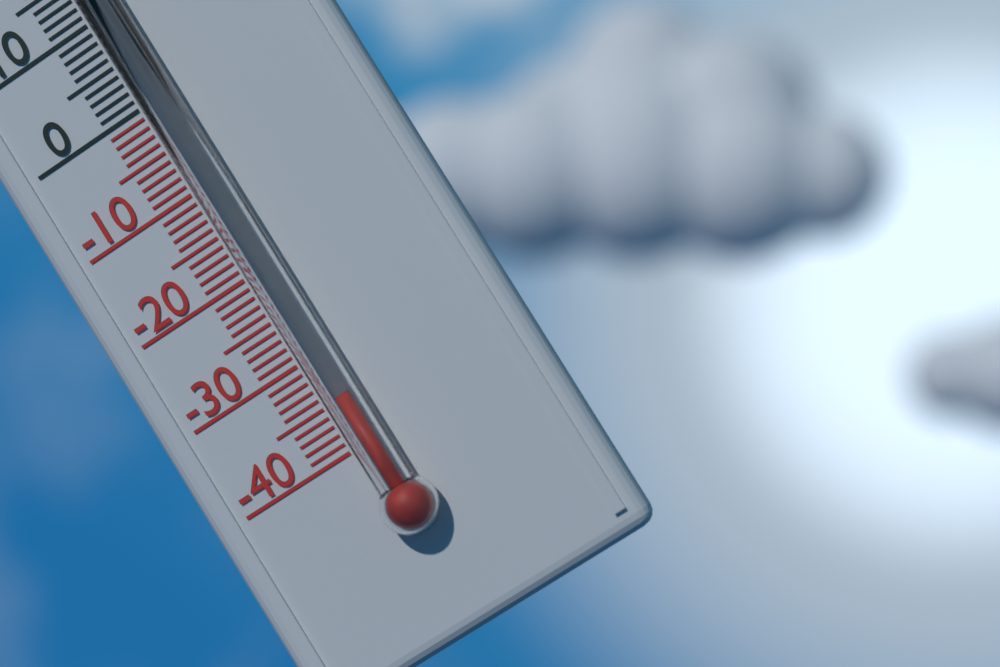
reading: -35 °C
